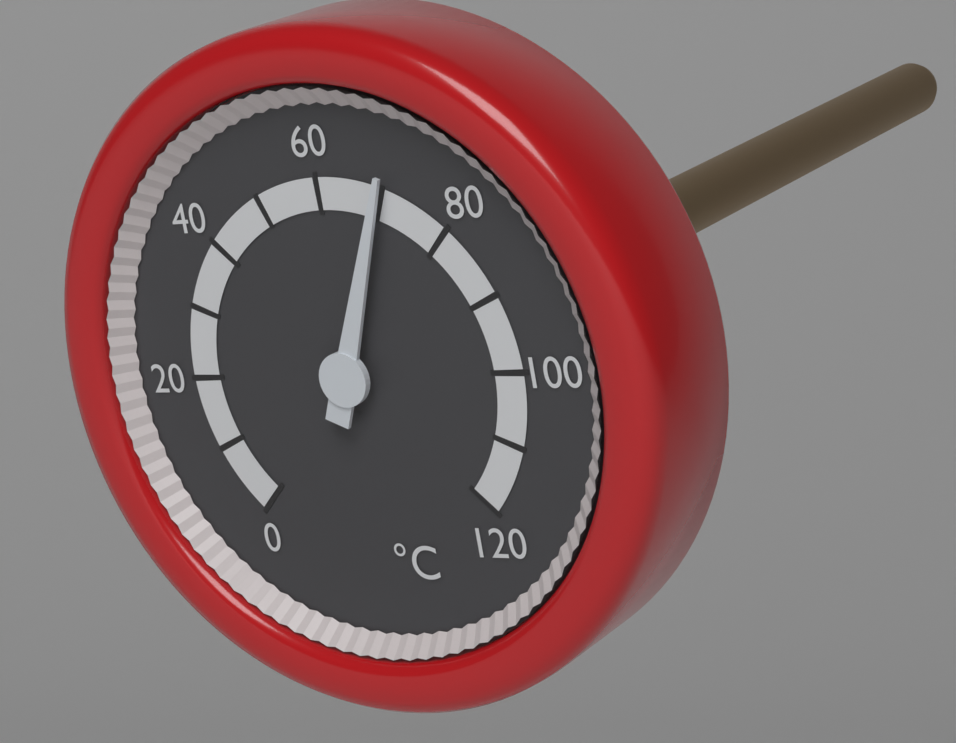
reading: 70 °C
